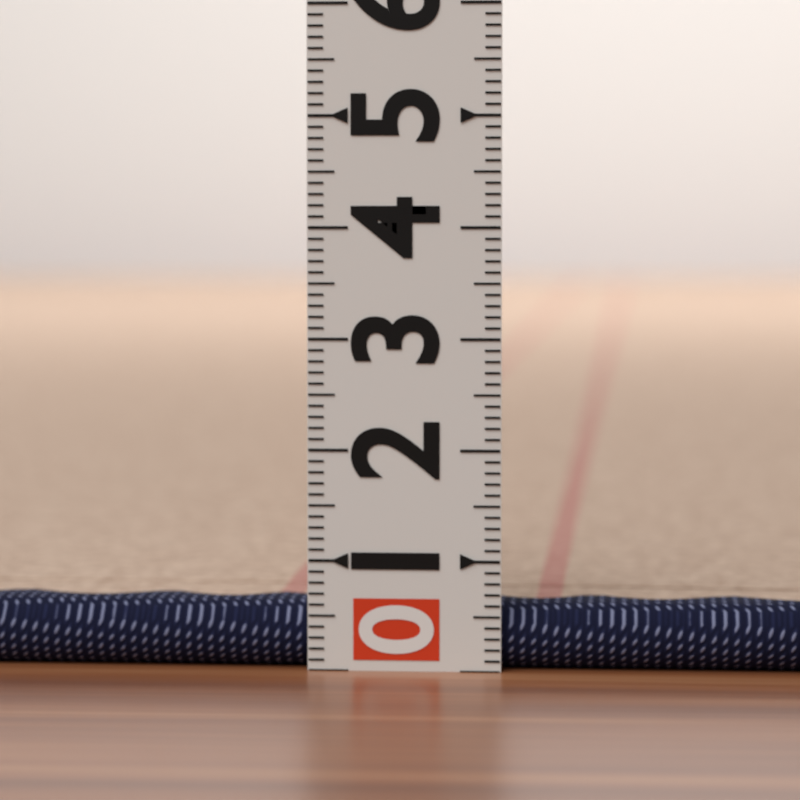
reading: 0.6 (no unit)
